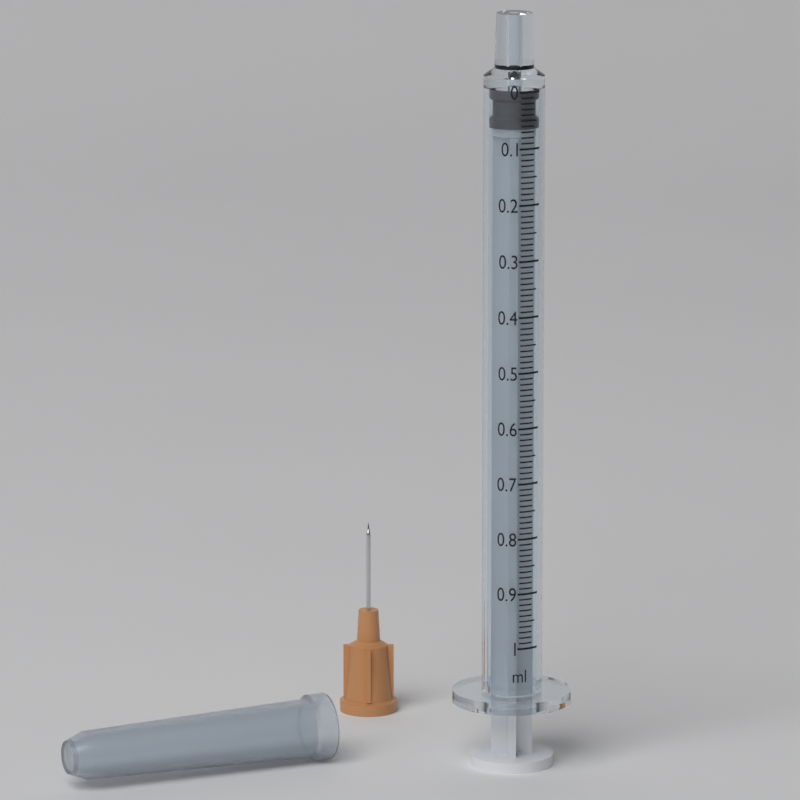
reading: 0.00 ml
